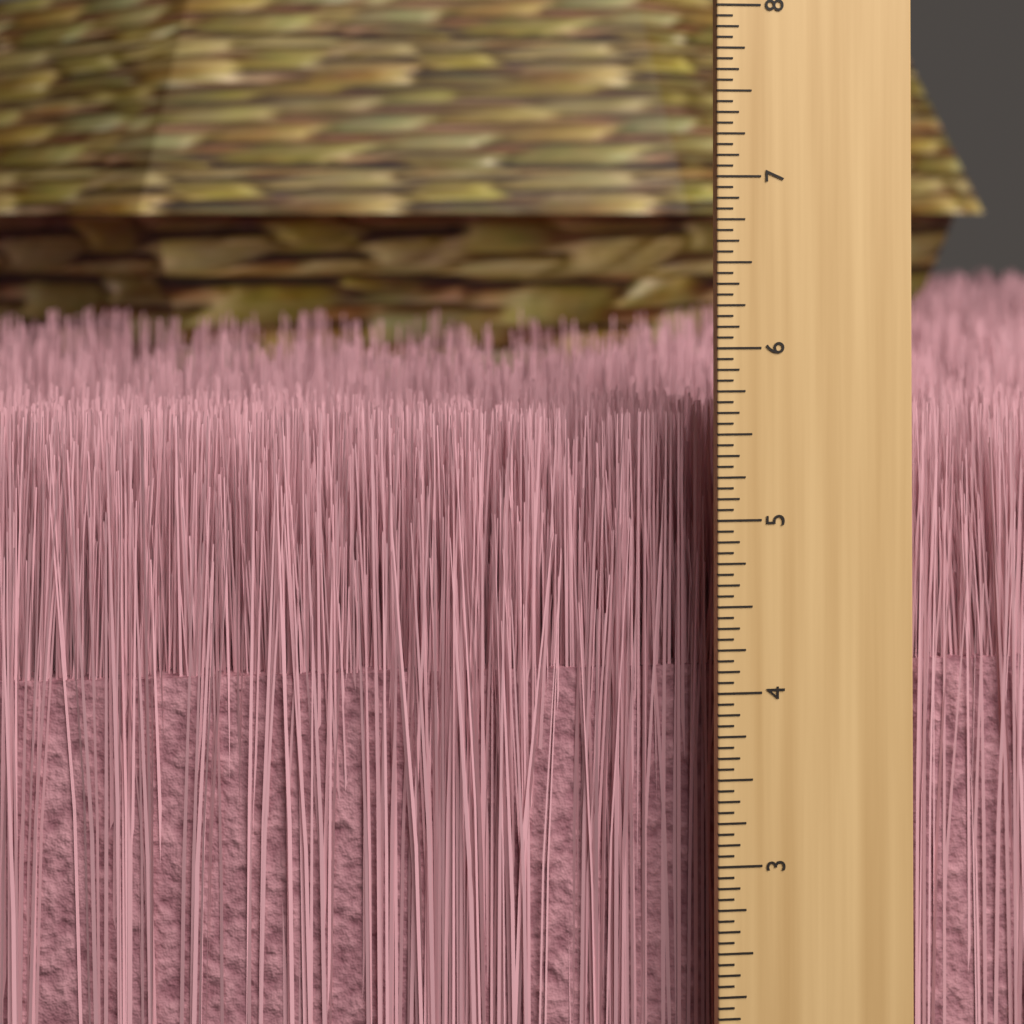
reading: 5.5625 inch
